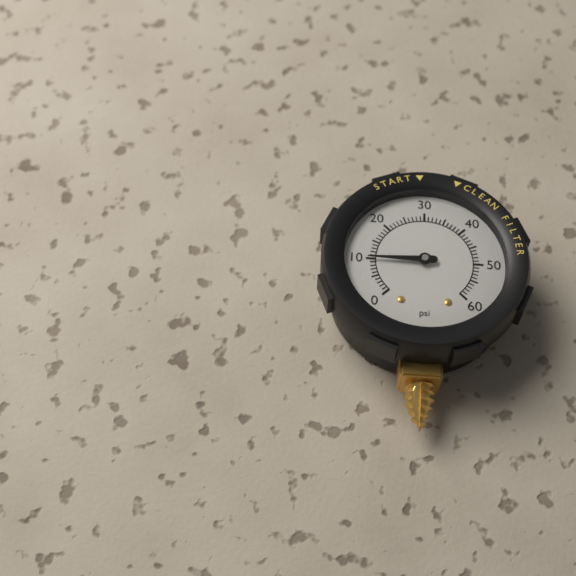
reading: 10 psi
